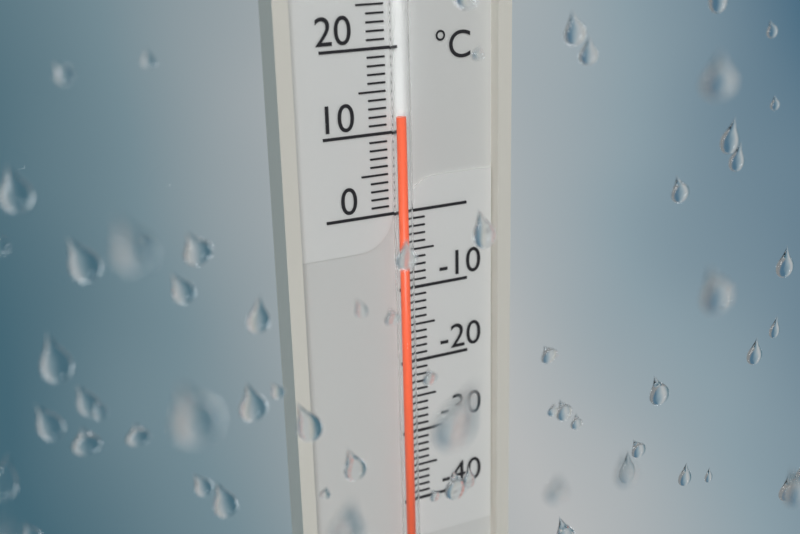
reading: 12 °C
